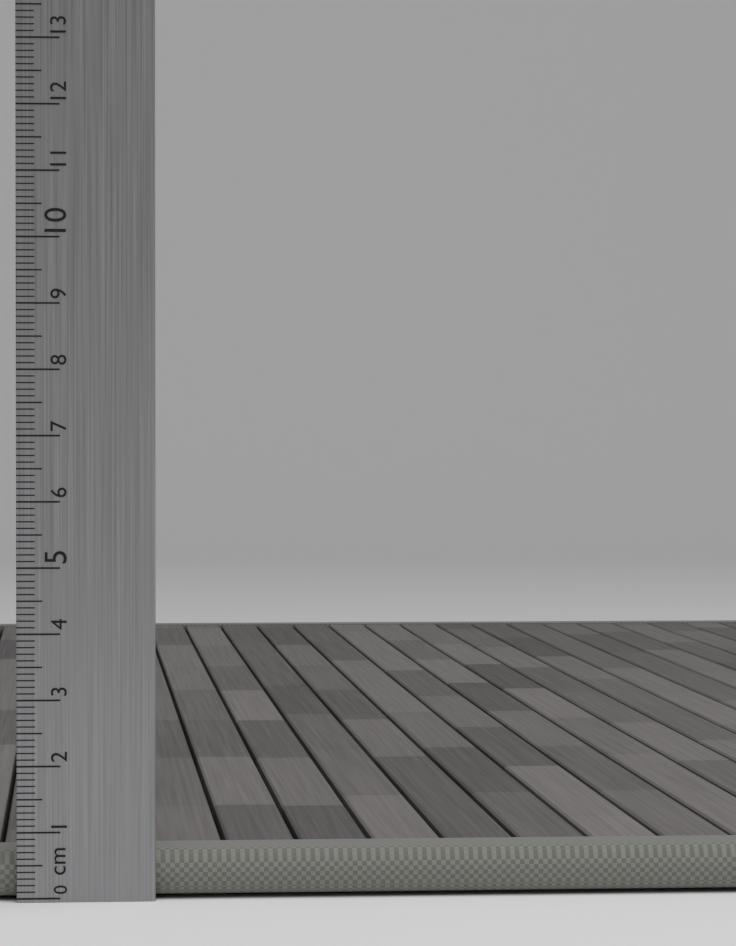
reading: 0.7 cm
